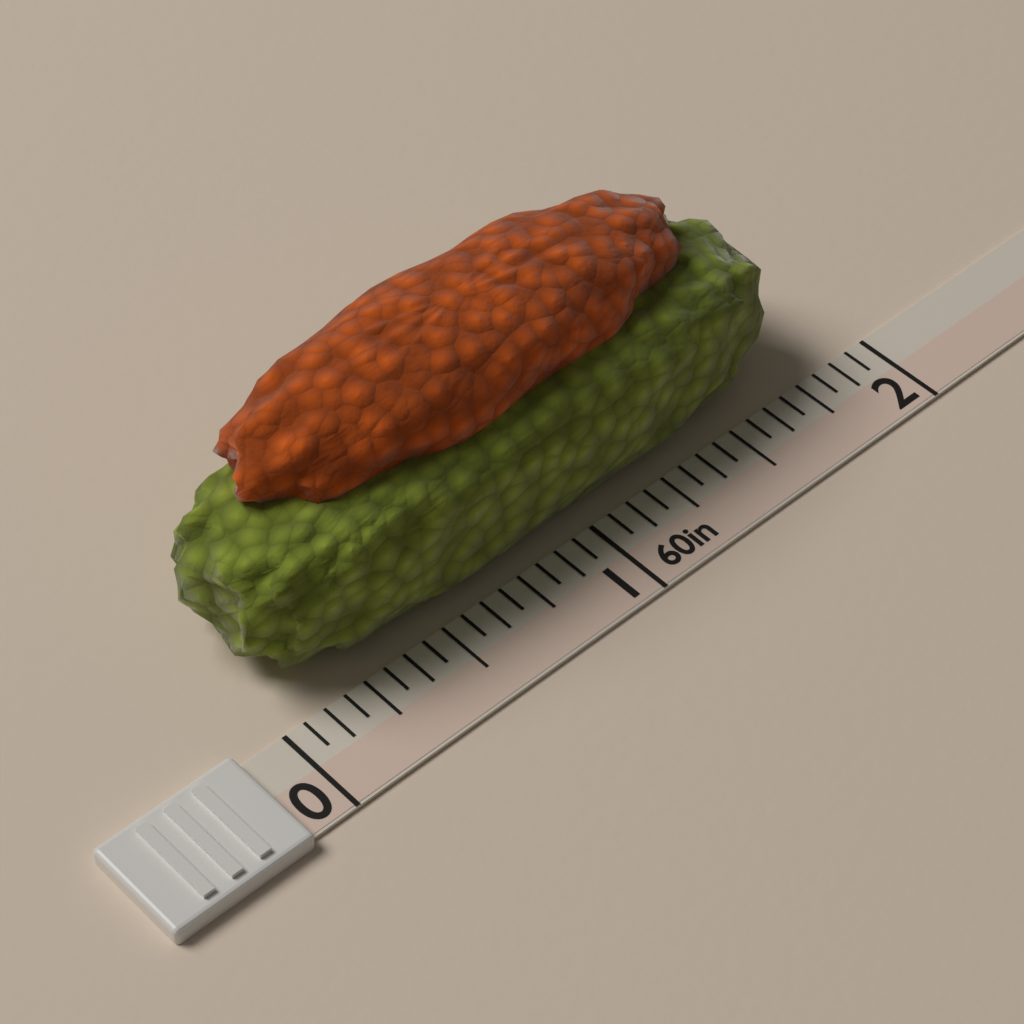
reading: 1.8125 in
